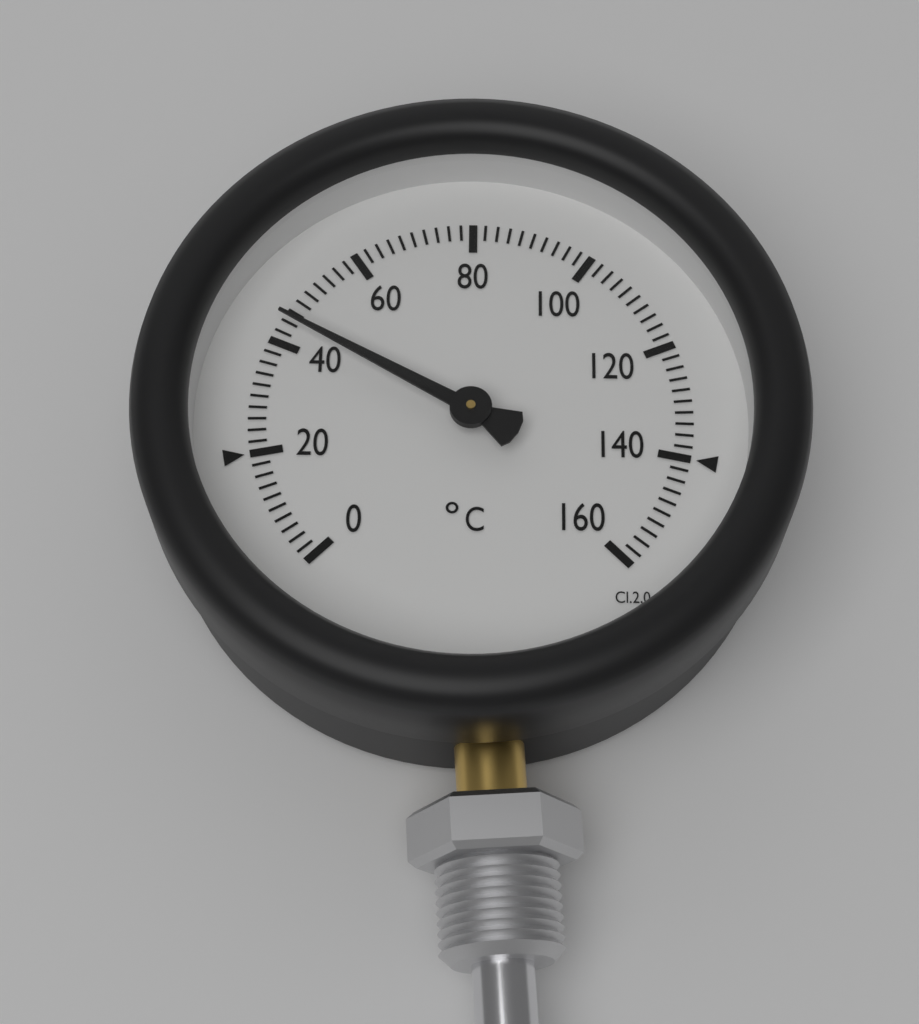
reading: 44 °C
